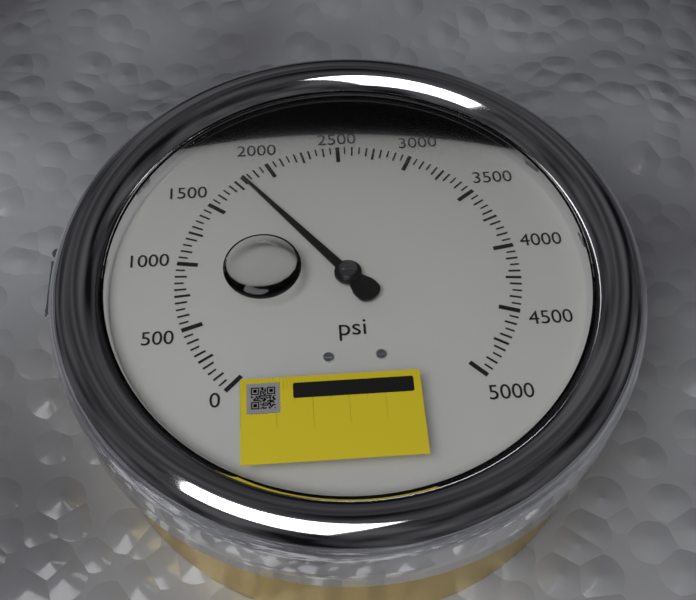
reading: 1800 psi
